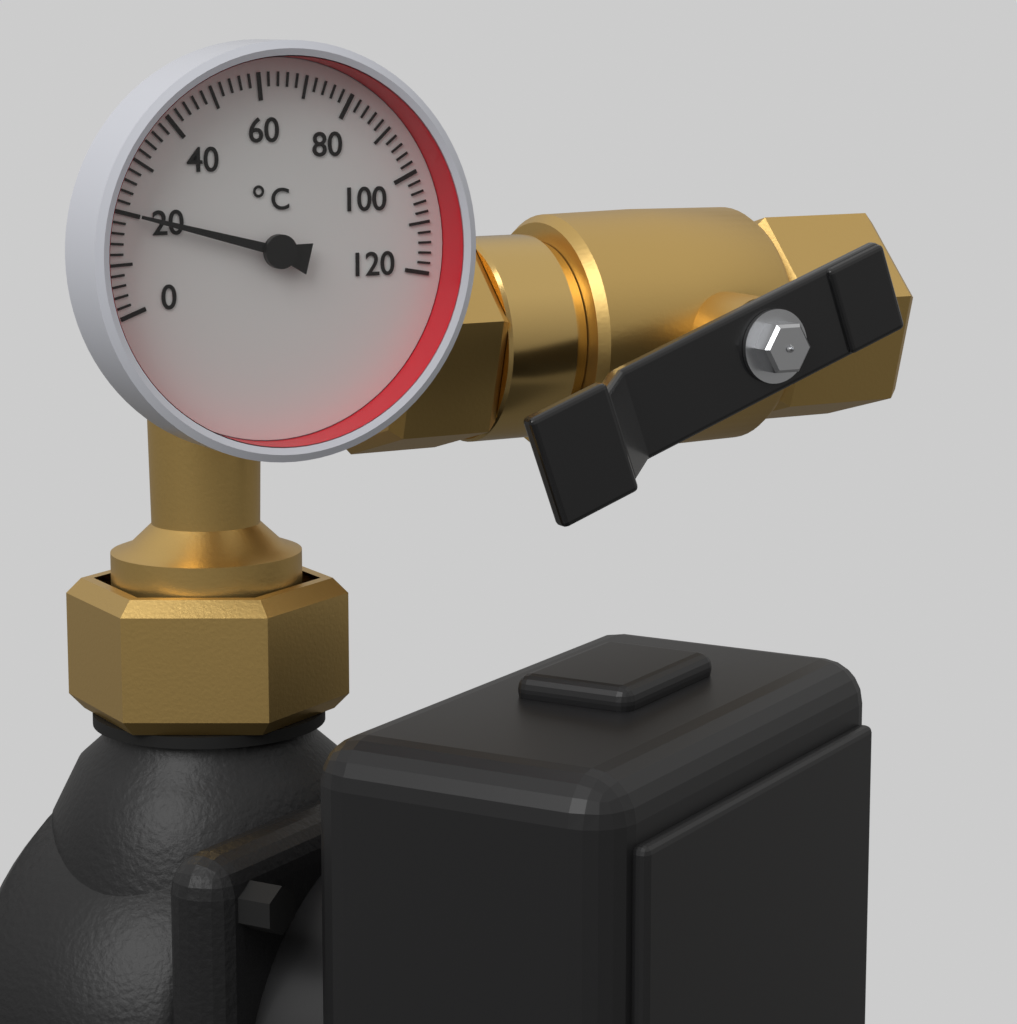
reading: 20 °C
